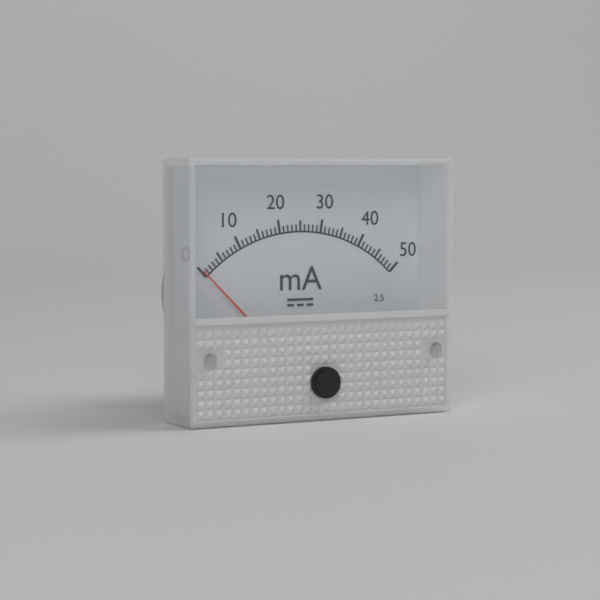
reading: 0 mA
